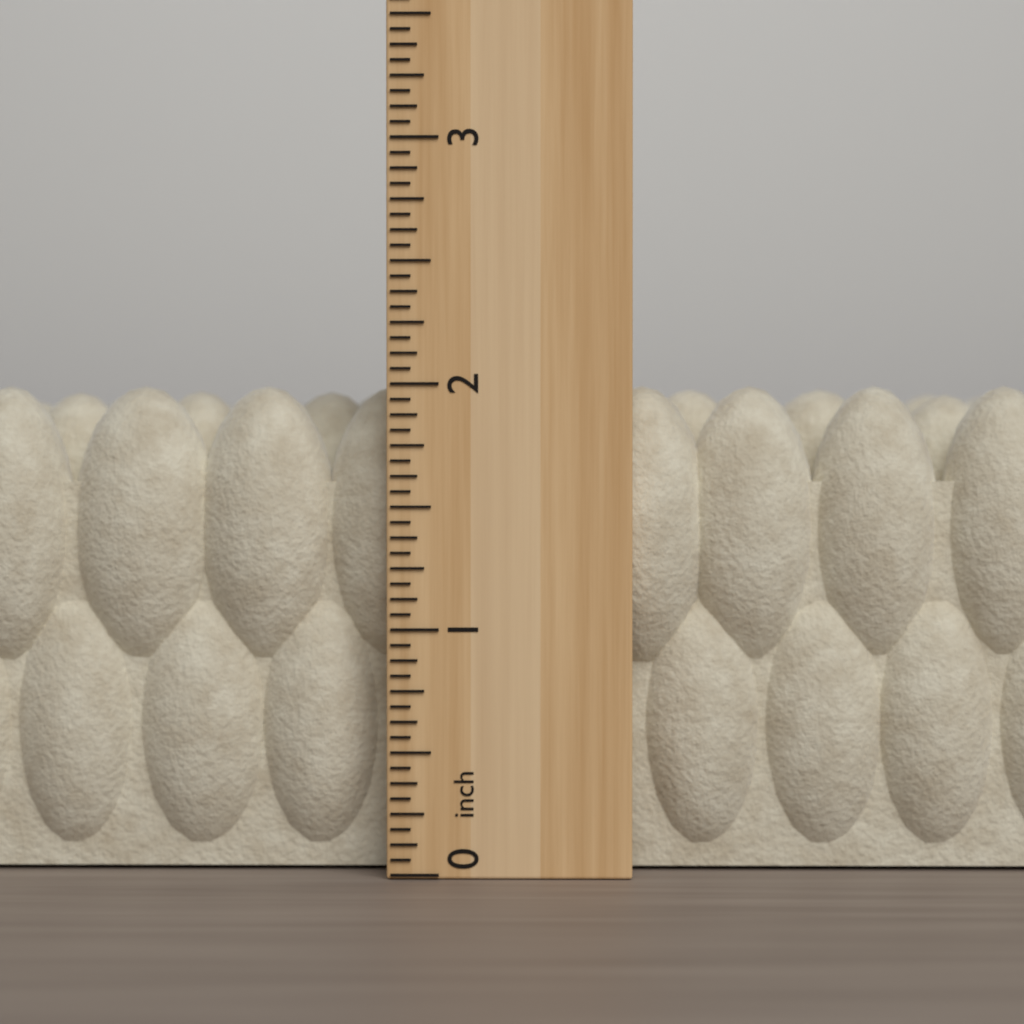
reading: 2.0000 inch
